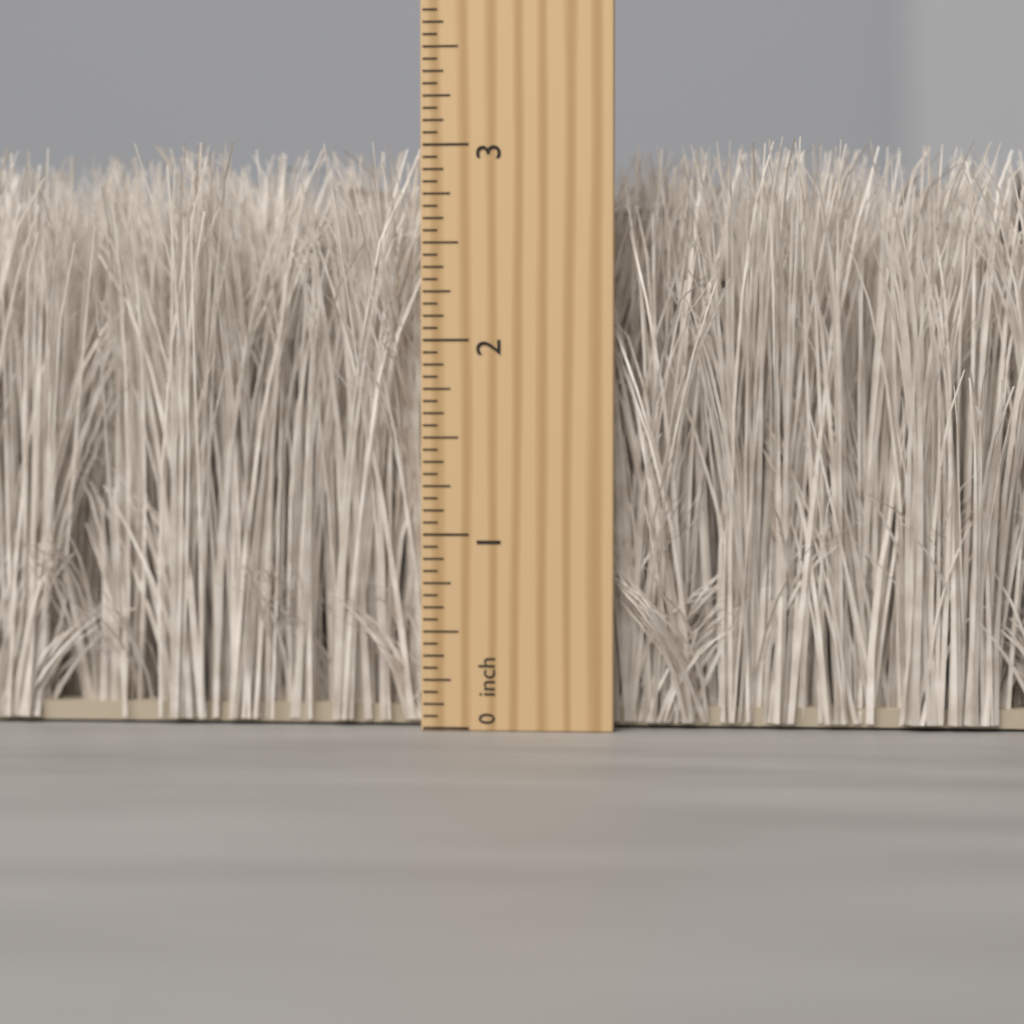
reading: 3.0000 inch
